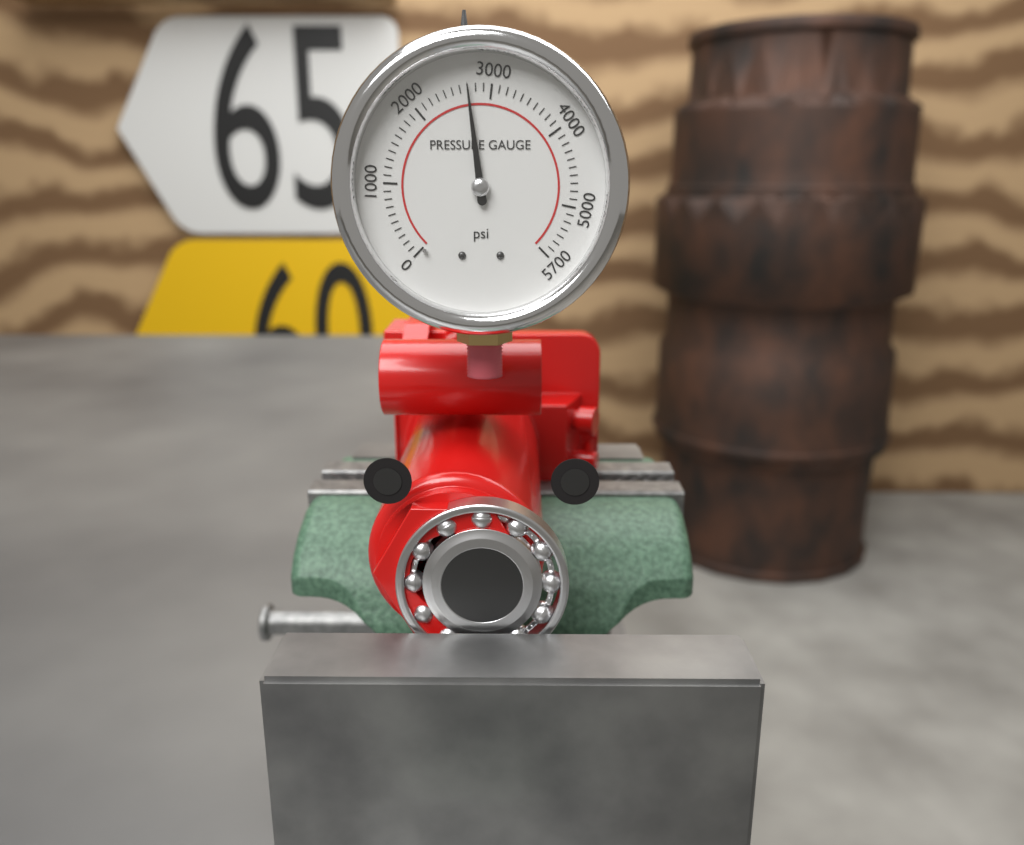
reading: 2700 psi
